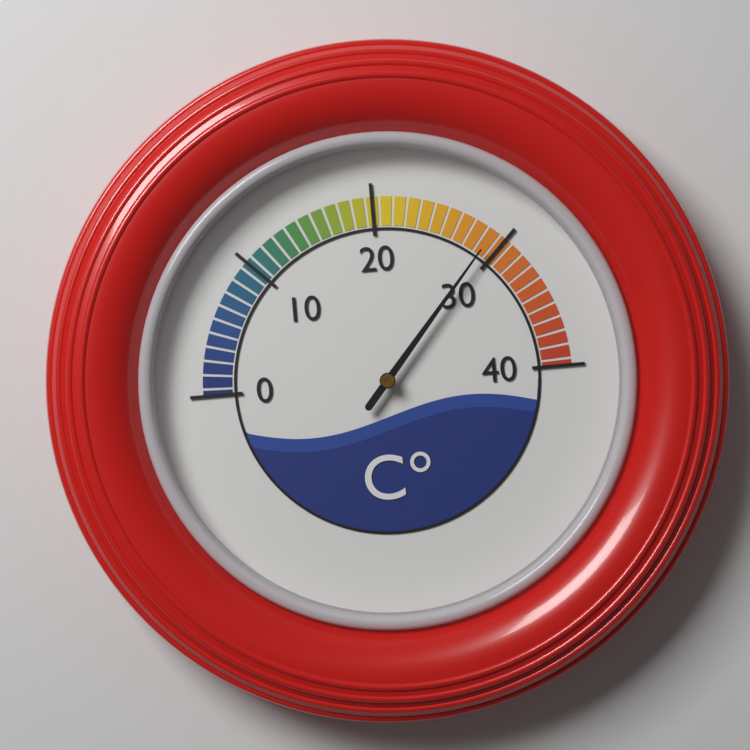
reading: 29 °C
